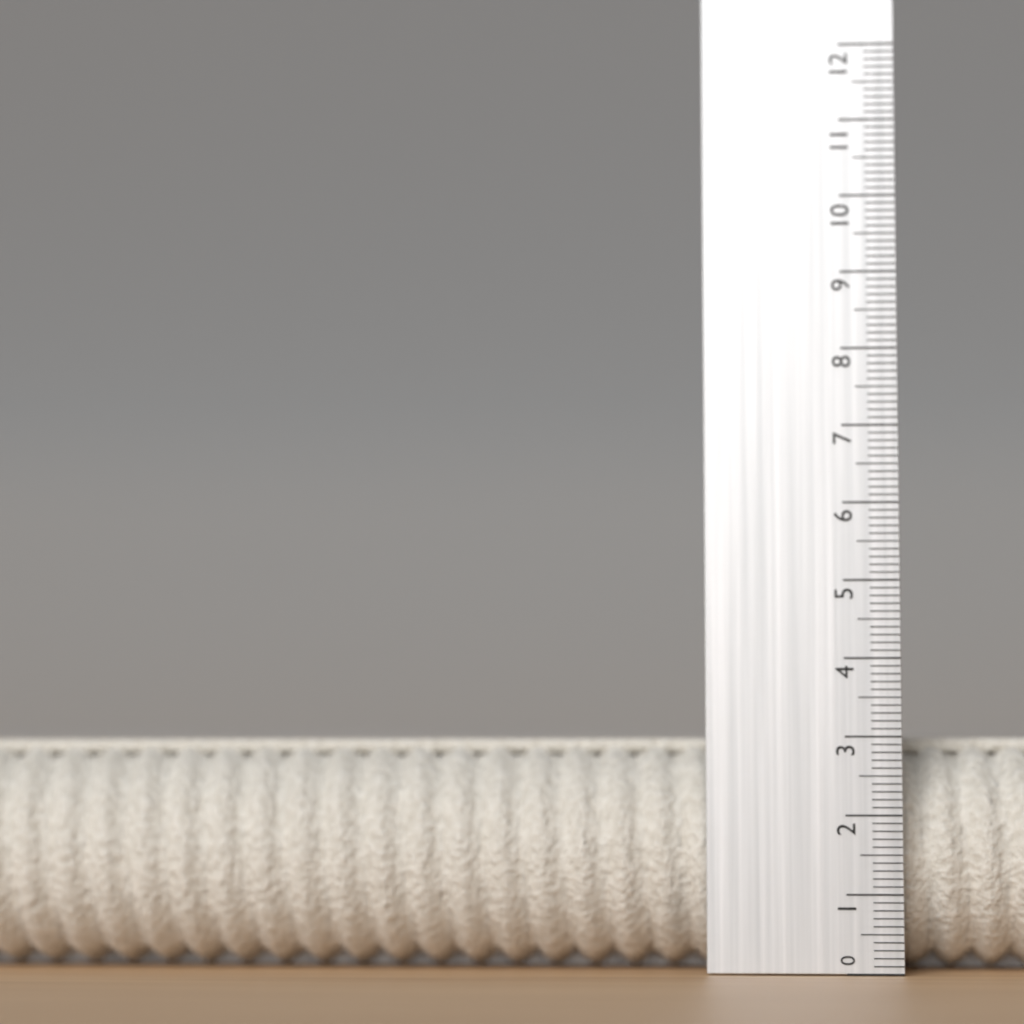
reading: 3.0 (no unit)
